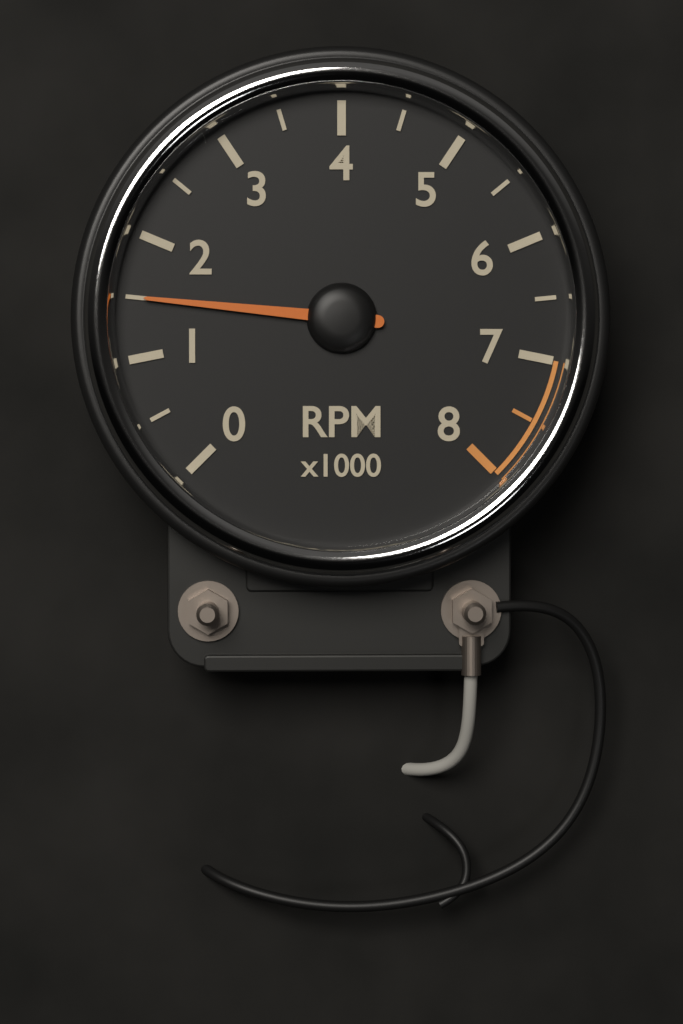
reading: 1500 RPM
